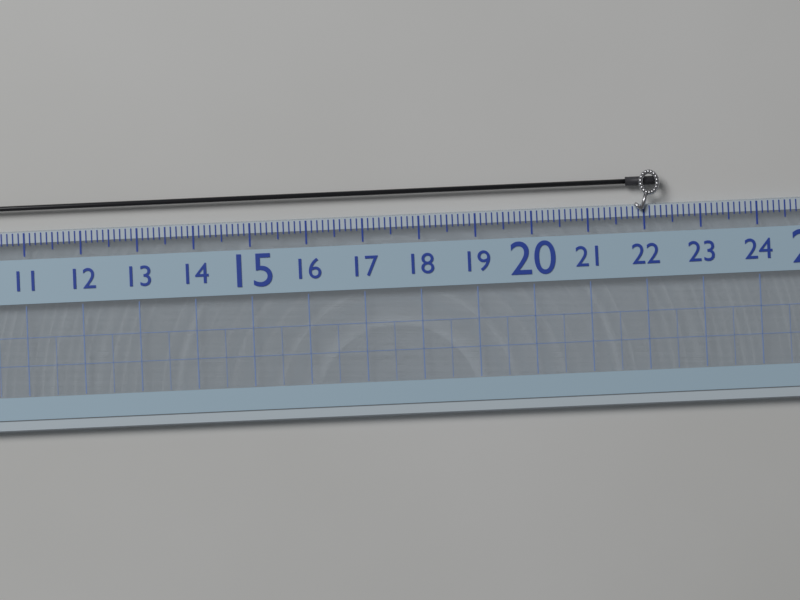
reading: 22.3 (no unit)
